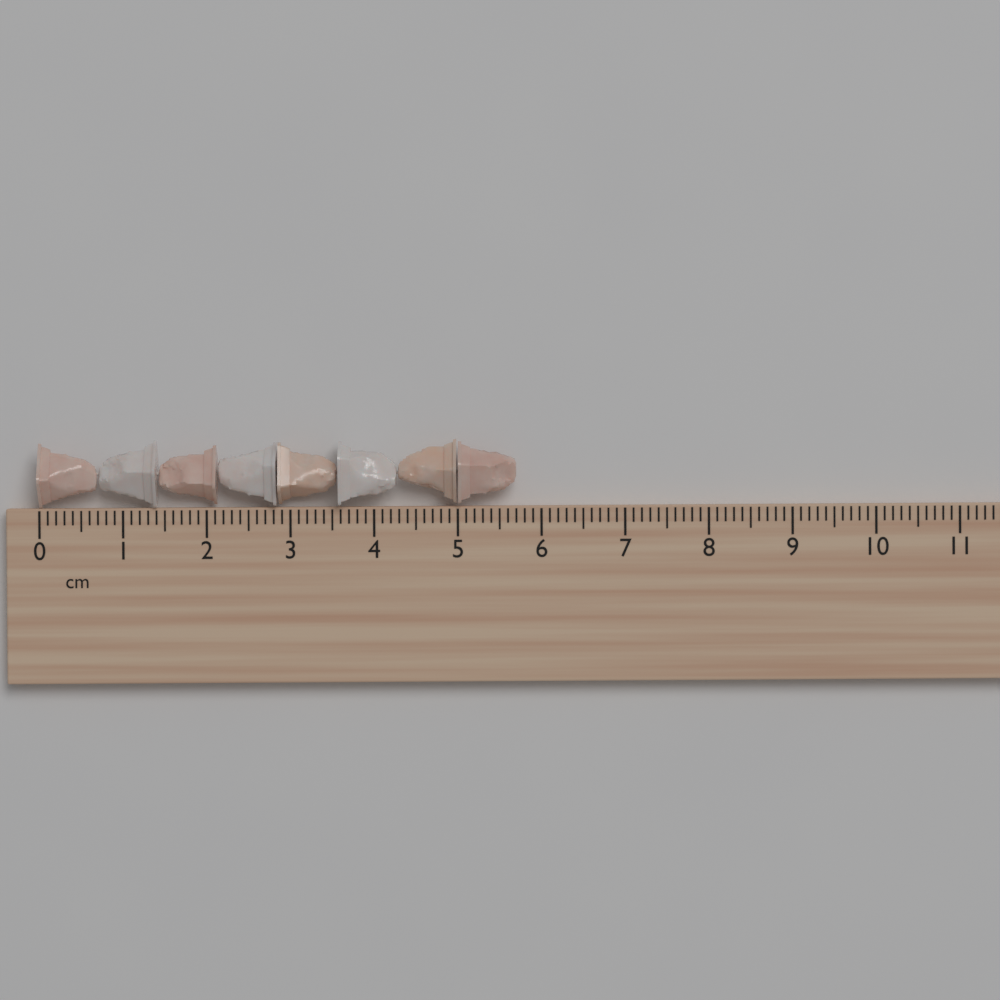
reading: 5.7 cm
